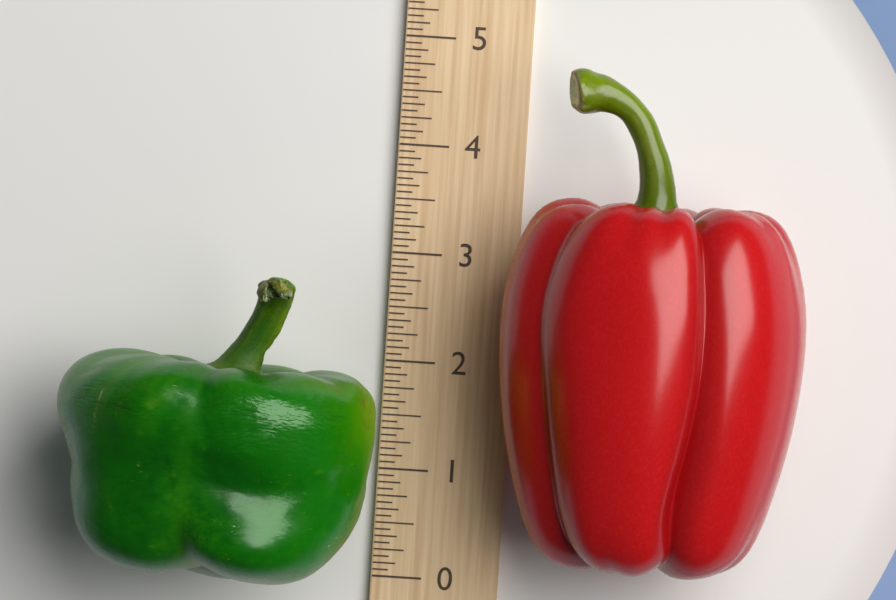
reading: 2.7500 (no unit)
